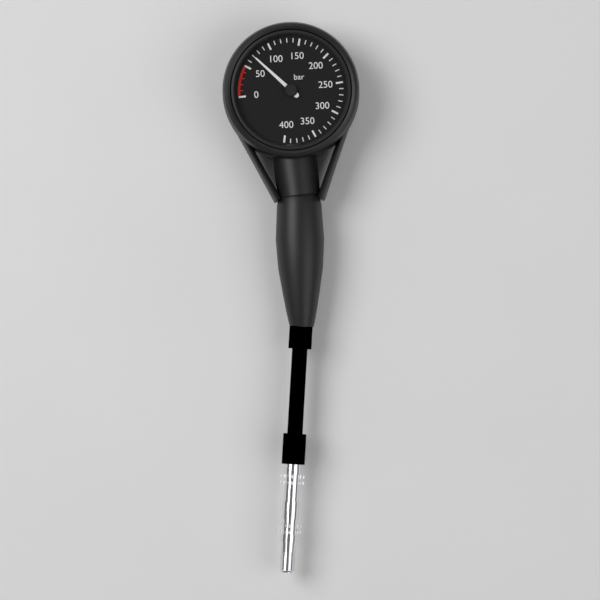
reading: 70 bar
